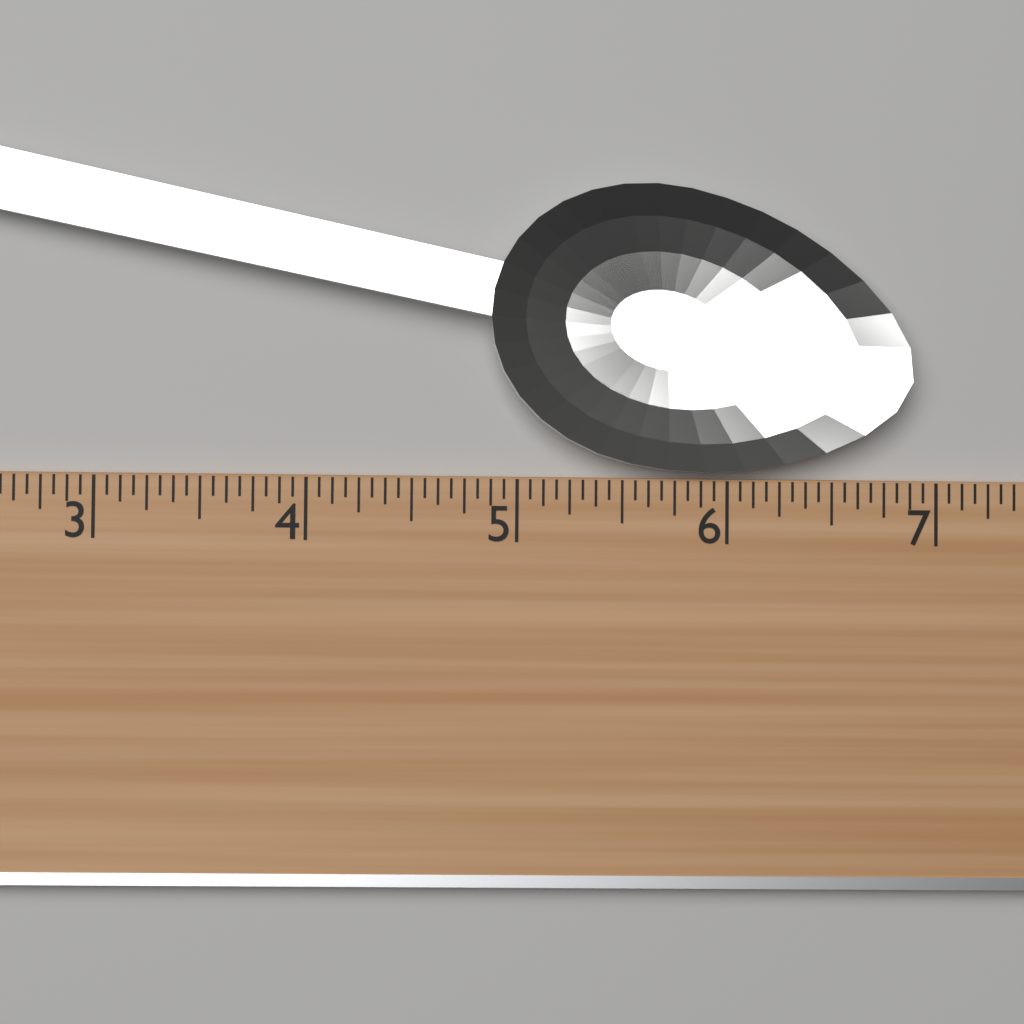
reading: 6.8750 (no unit)
